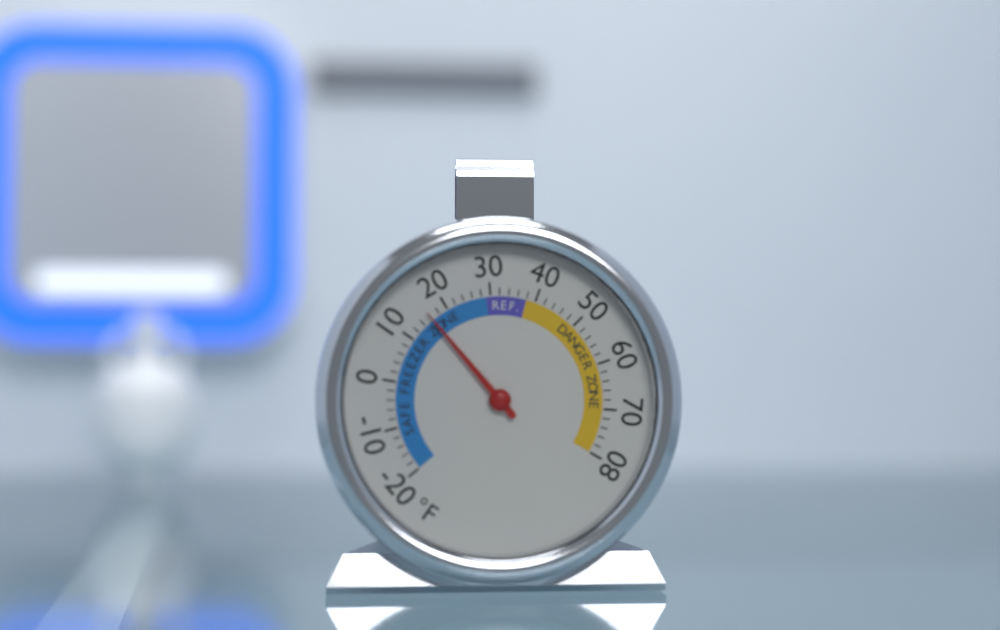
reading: 16 °F
